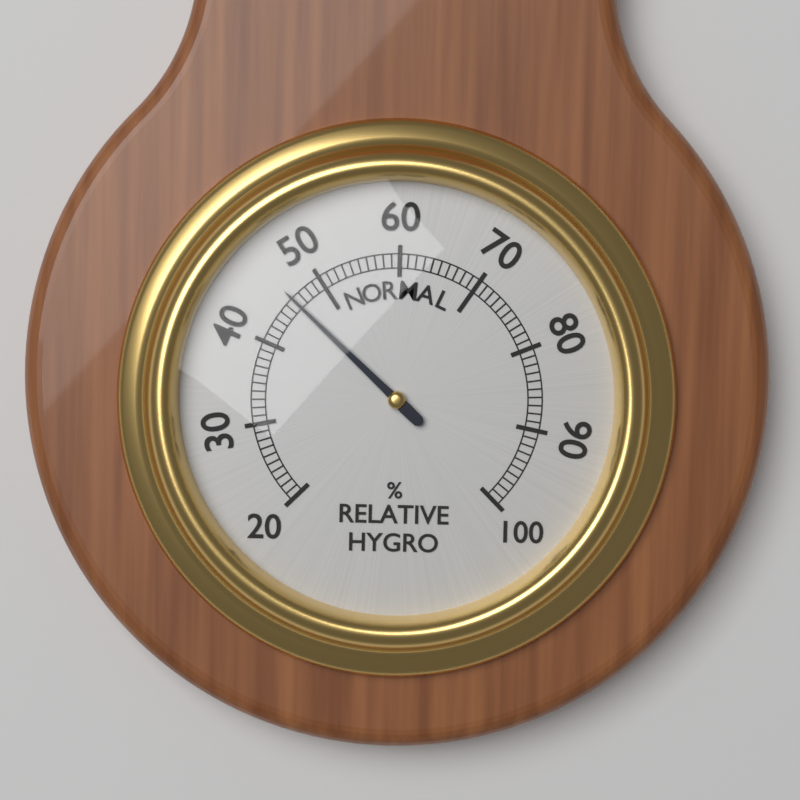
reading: 46 %
